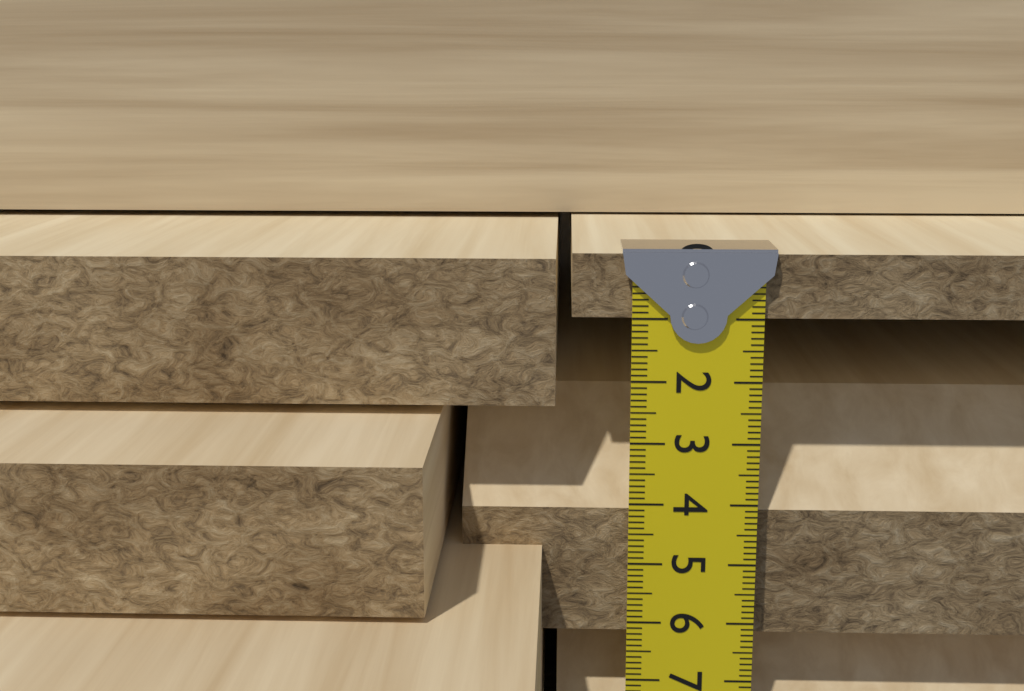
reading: 1.0 cm
